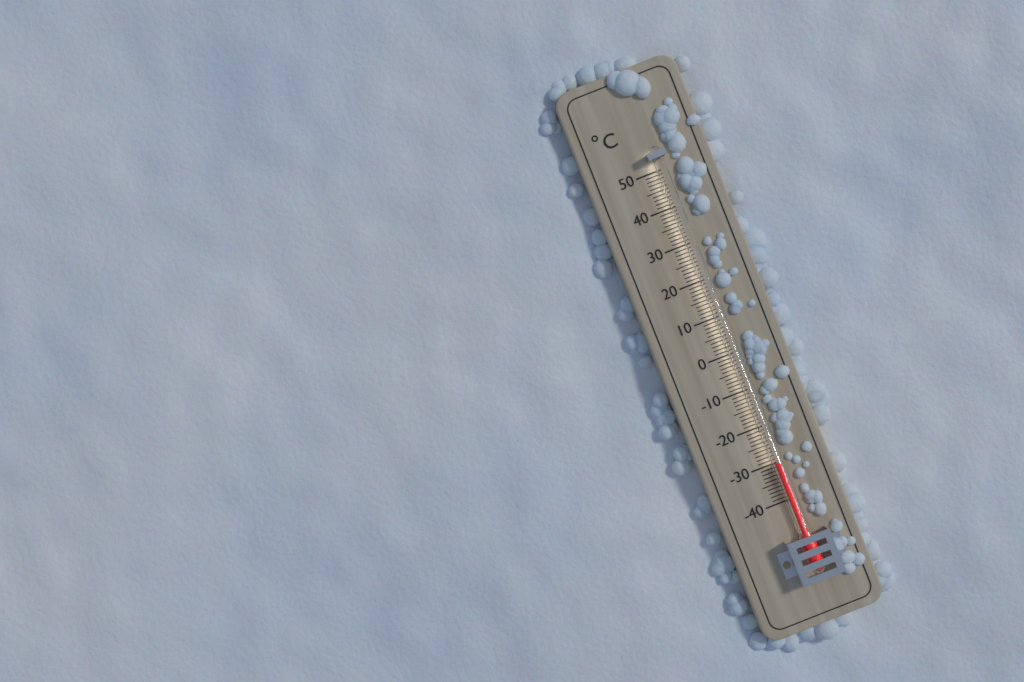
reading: -30 °C
